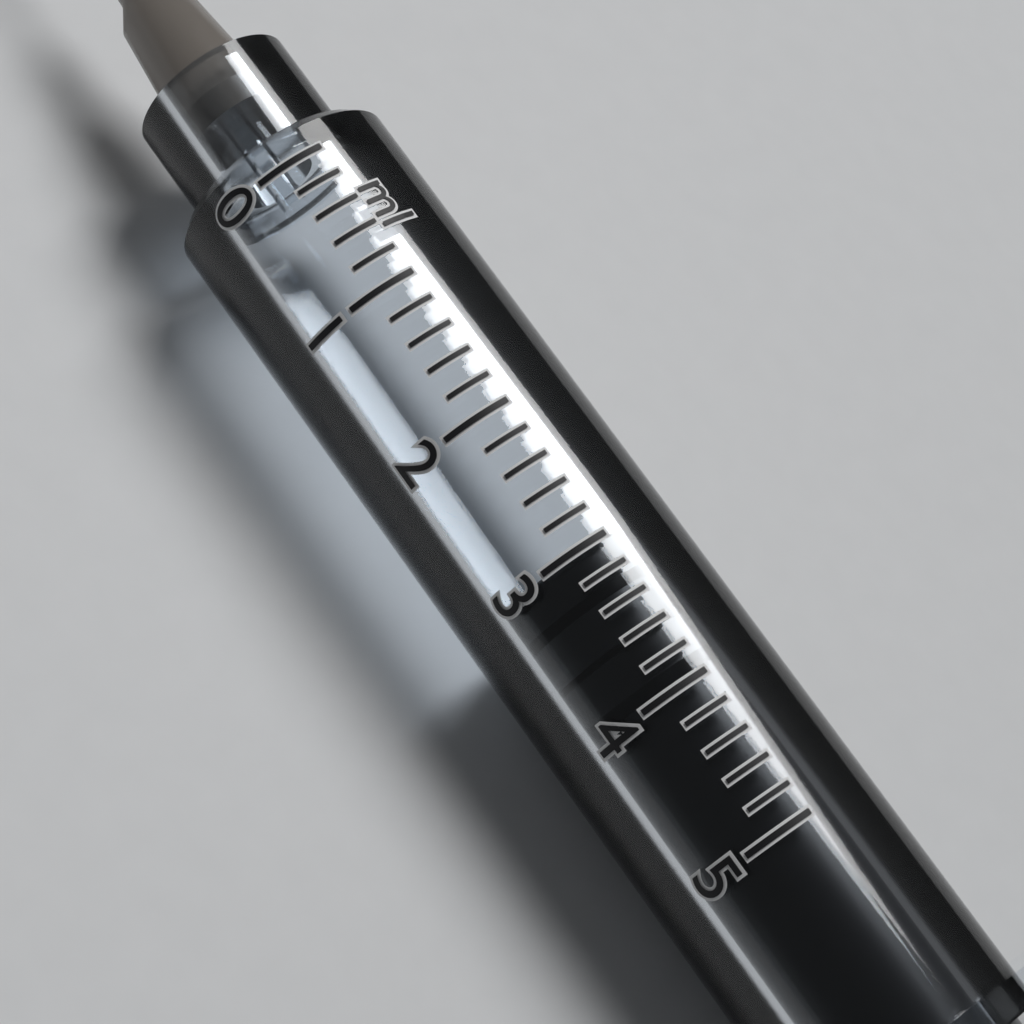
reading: 3.0 ml
